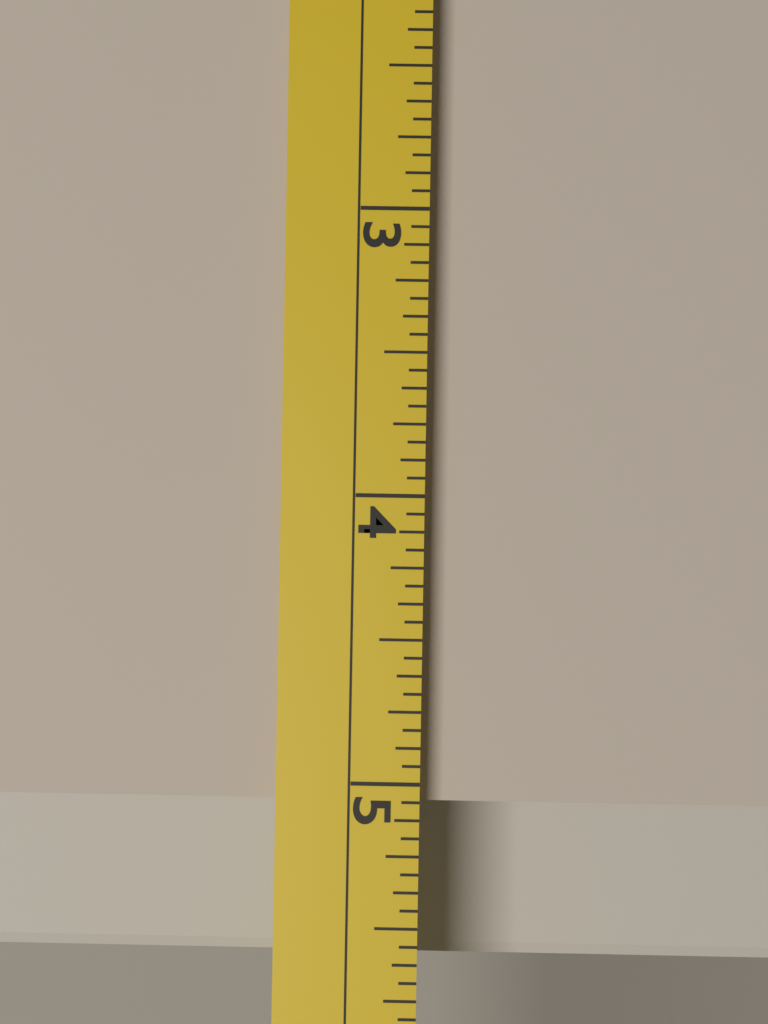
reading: 5.0625 (no unit)
